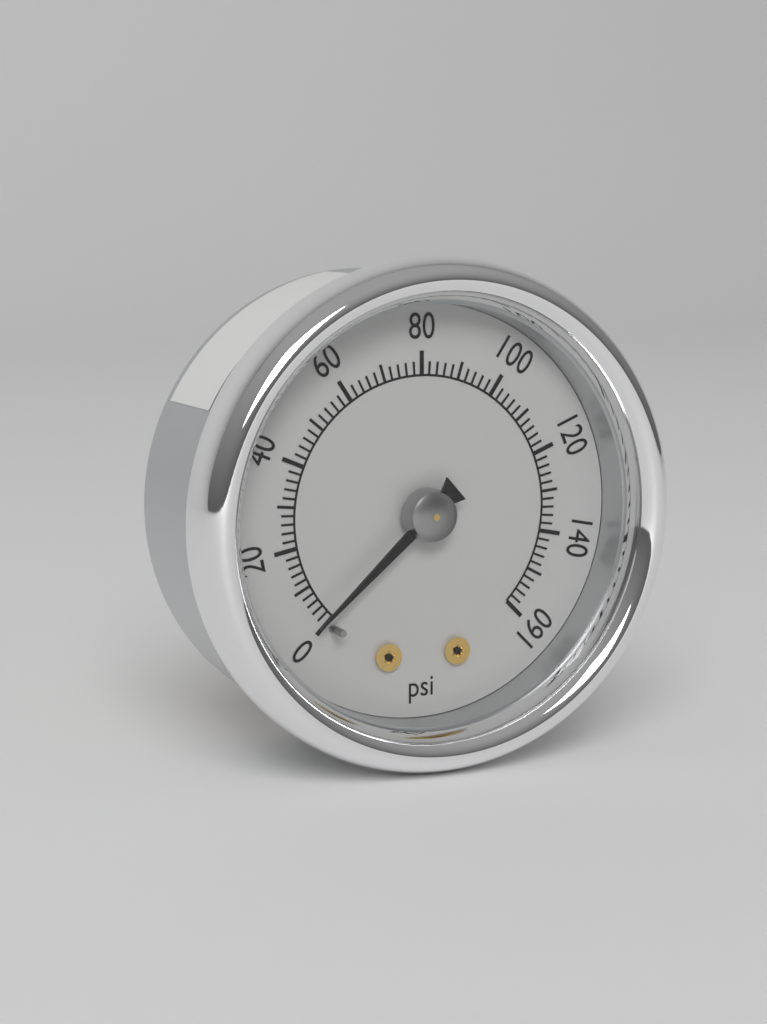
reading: 2 psi
